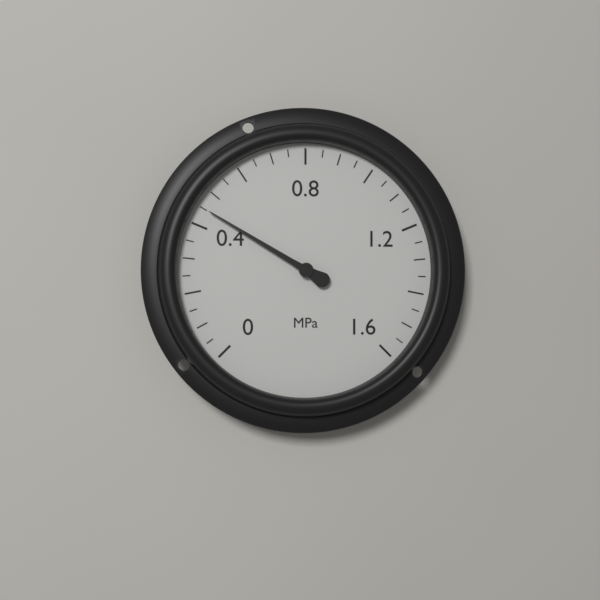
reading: 0.45 MPa
